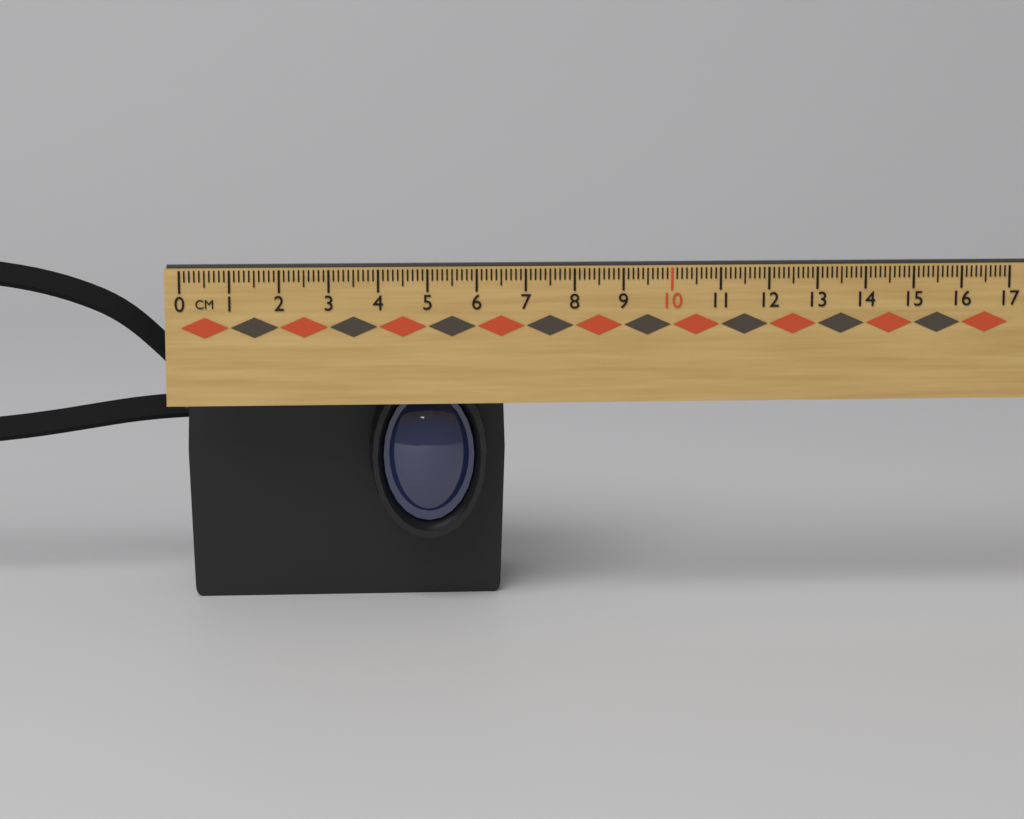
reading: 6.7 cm
